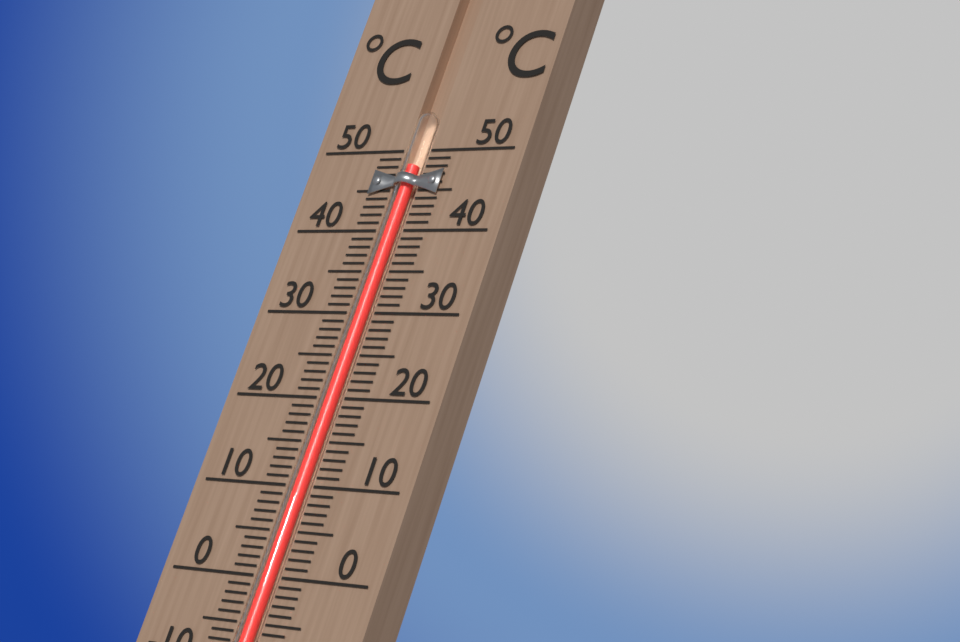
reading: 48 °C
